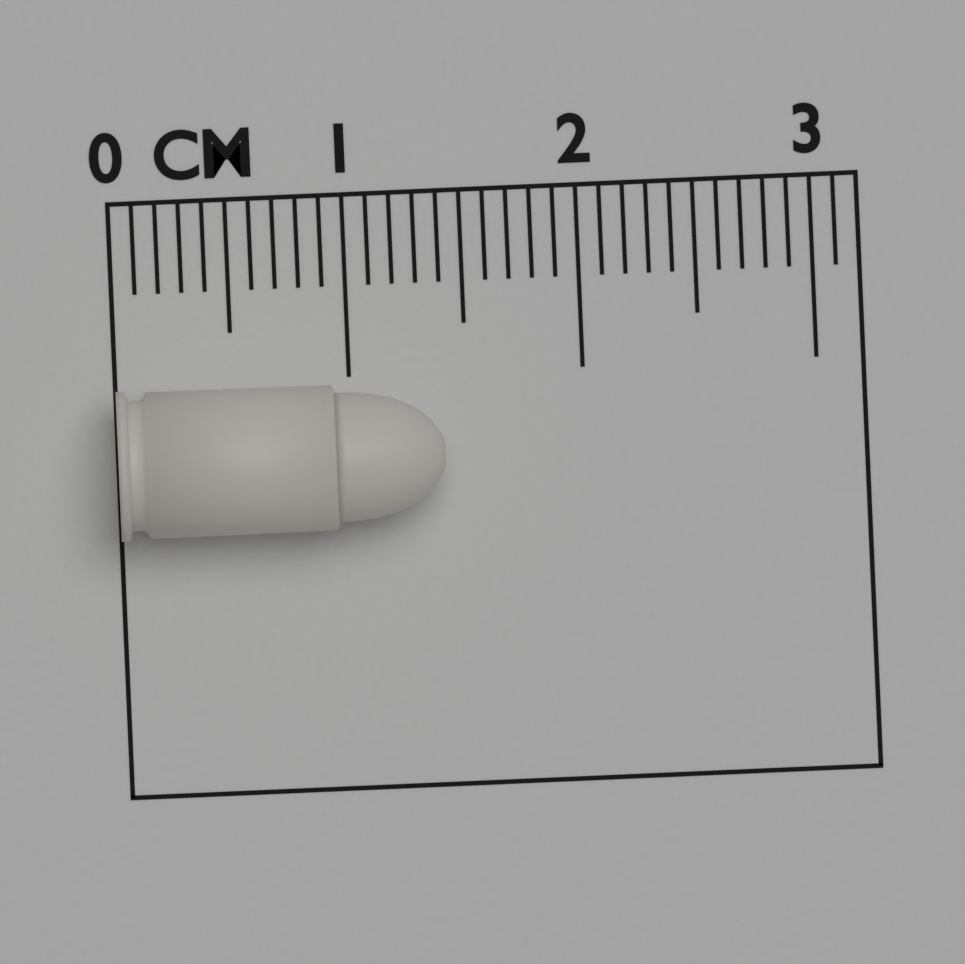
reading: 1.4 cm
